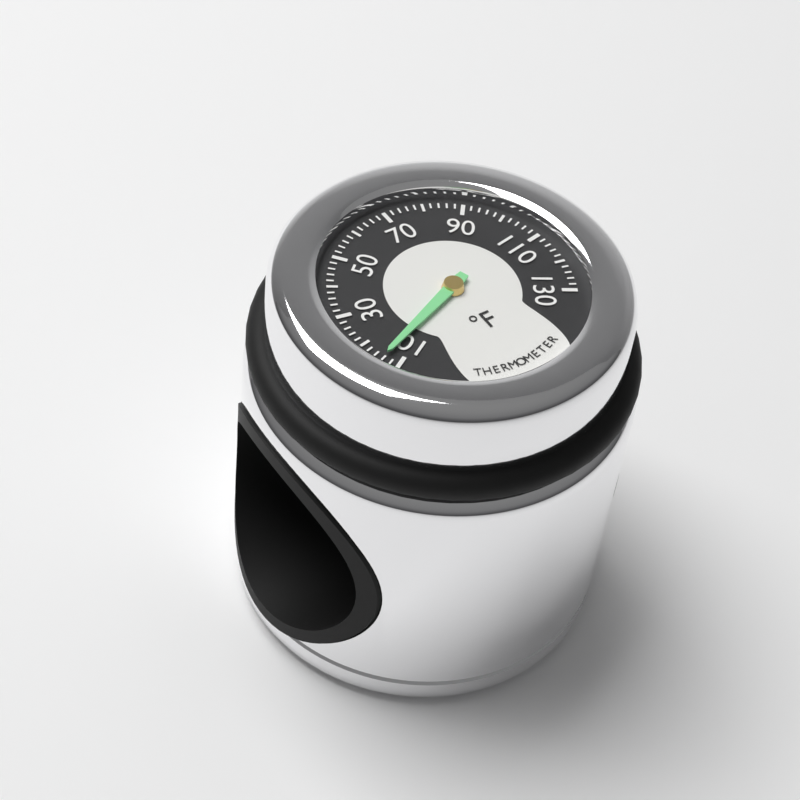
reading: 14 °F
